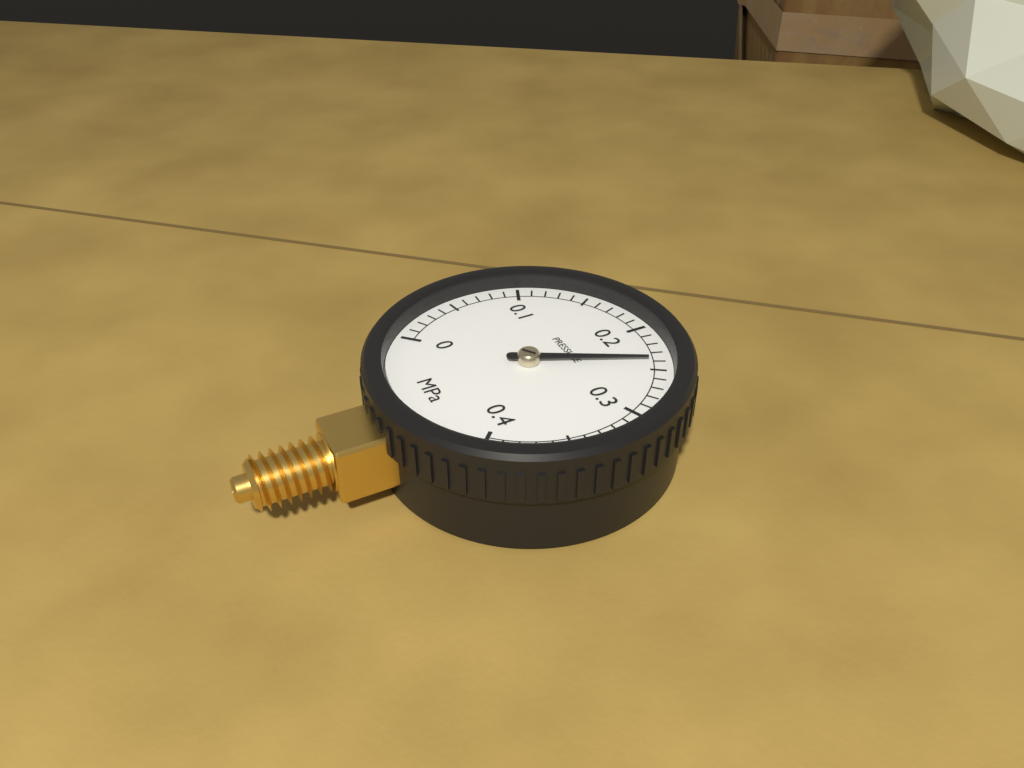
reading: 0.24 MPa
